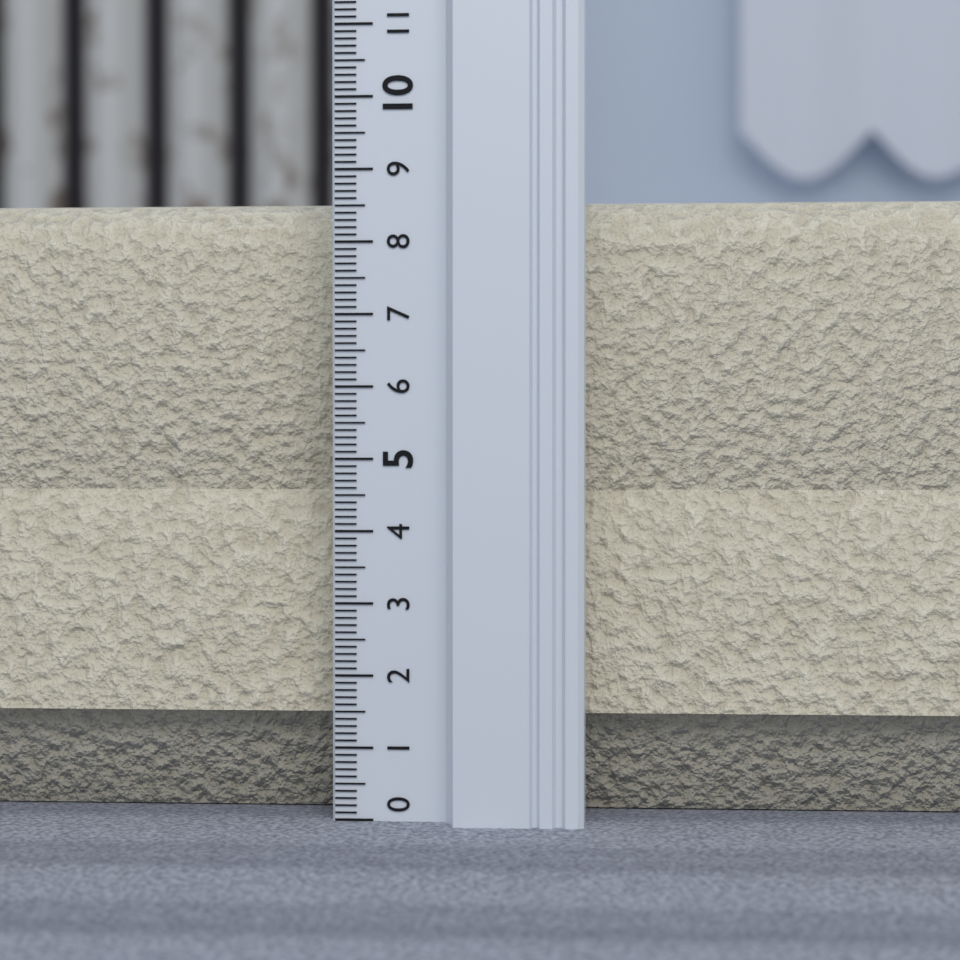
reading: 8.7 (no unit)
